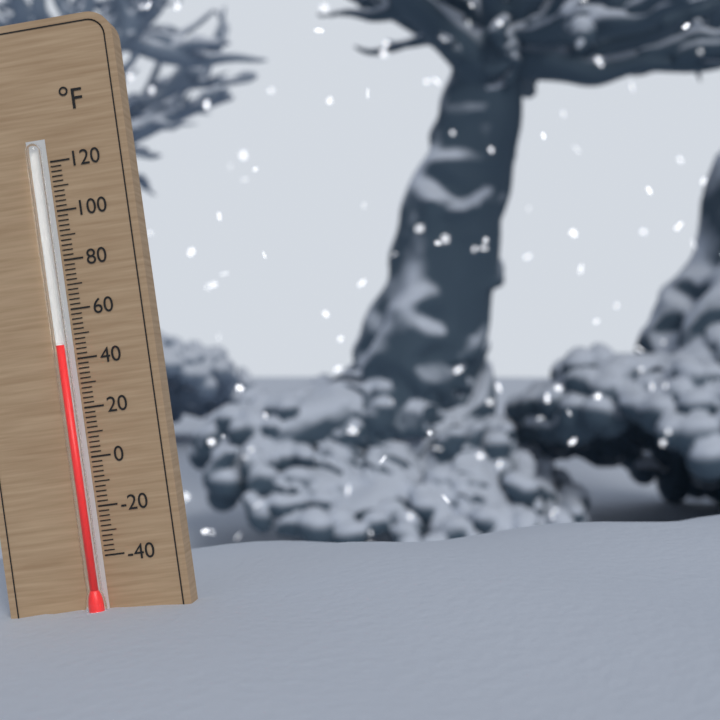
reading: 46 °F
